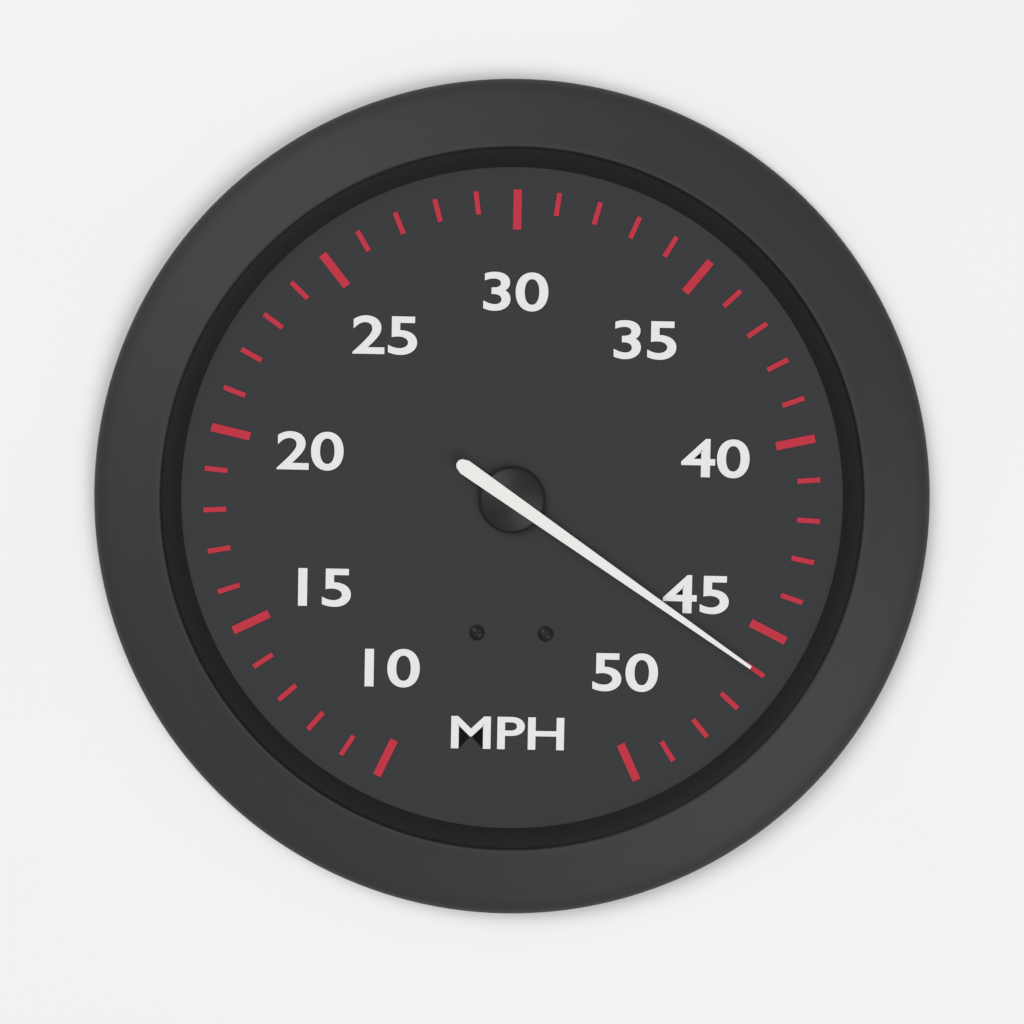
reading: 46 MPH
